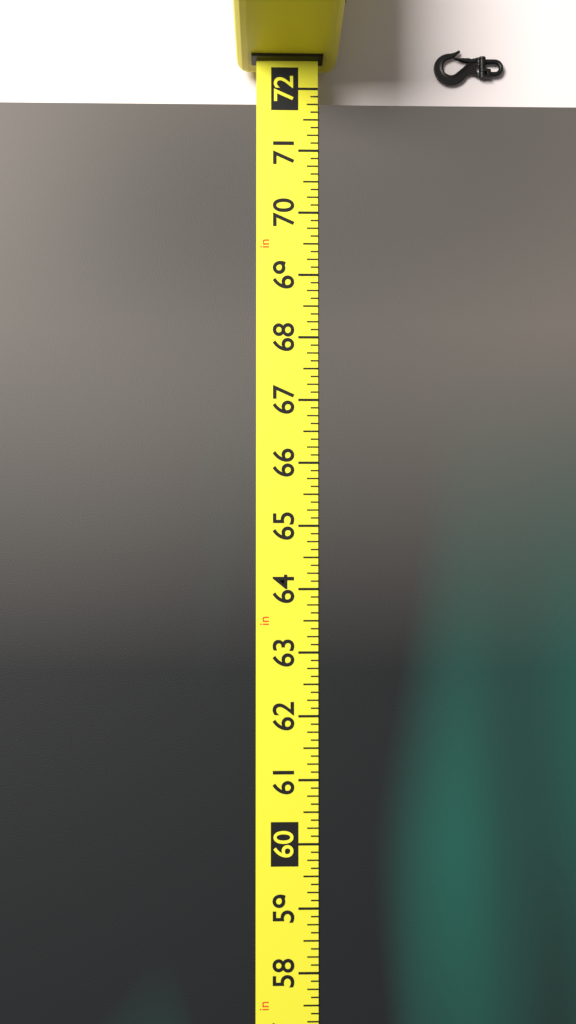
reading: 71.750 in
